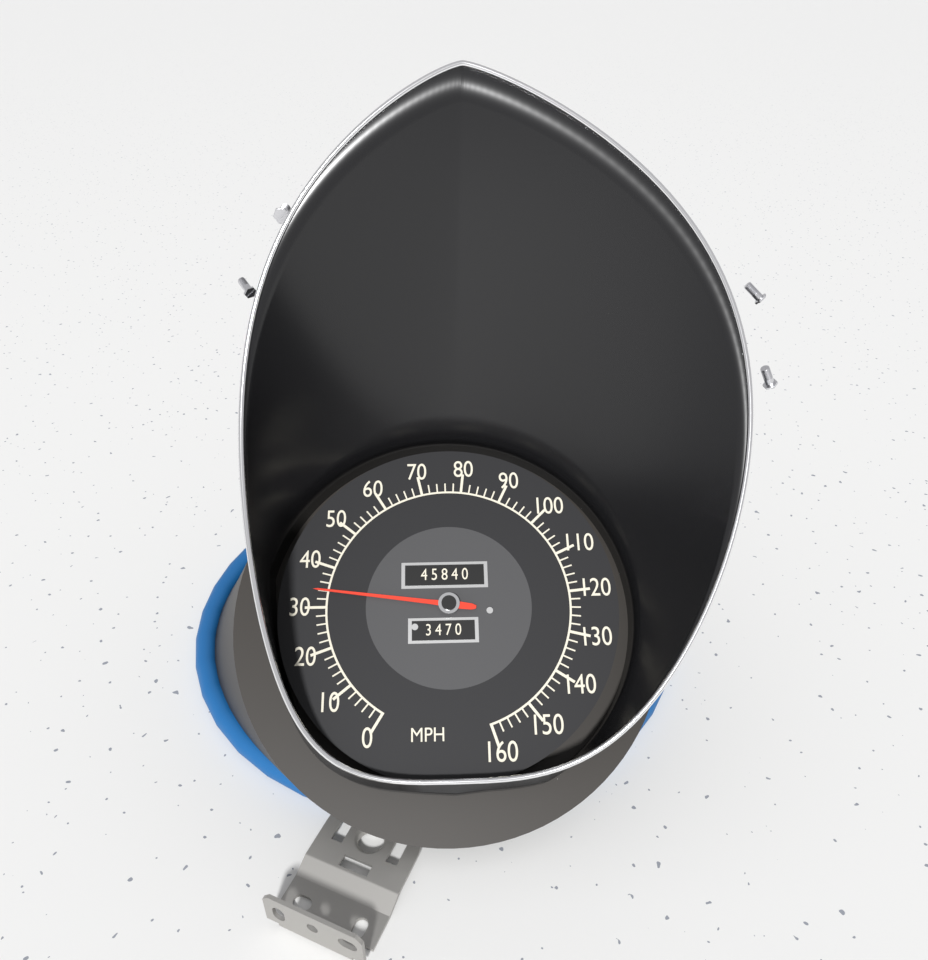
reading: 34 MPH
